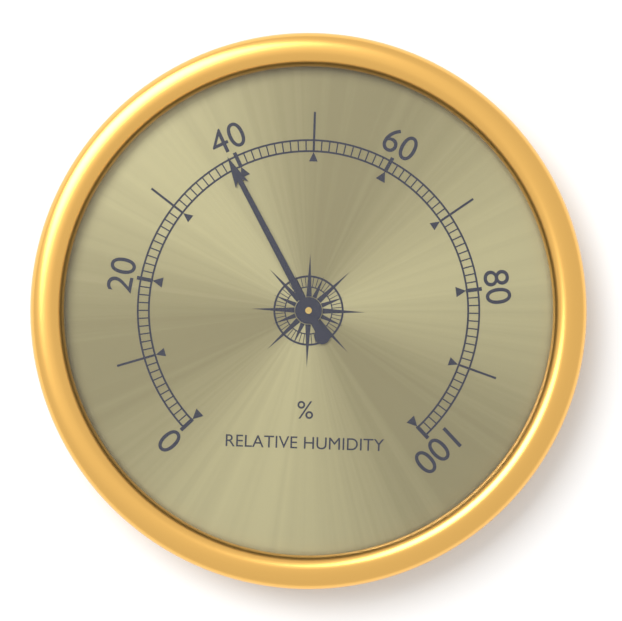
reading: 39 %
